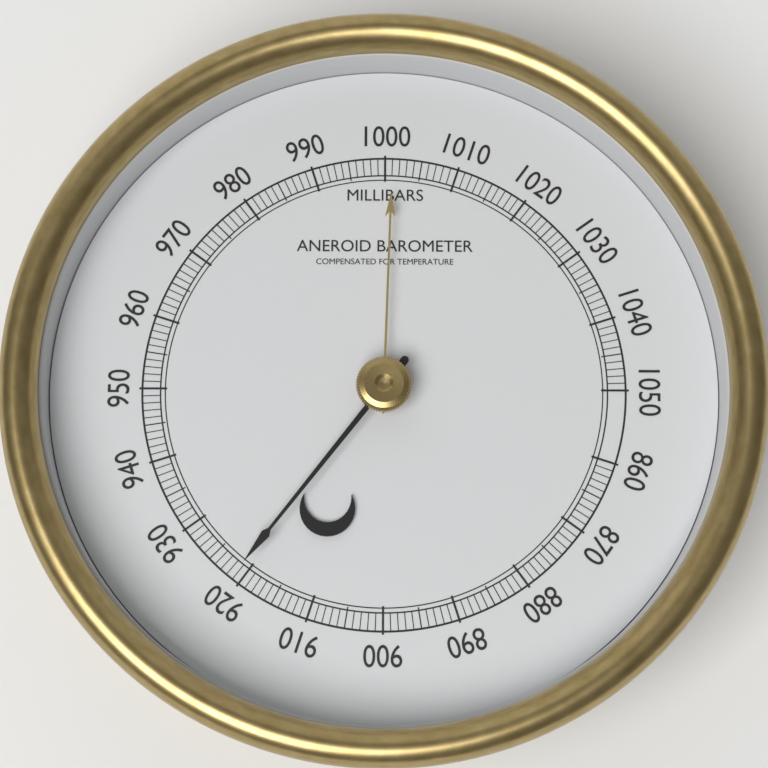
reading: 921 mbar
